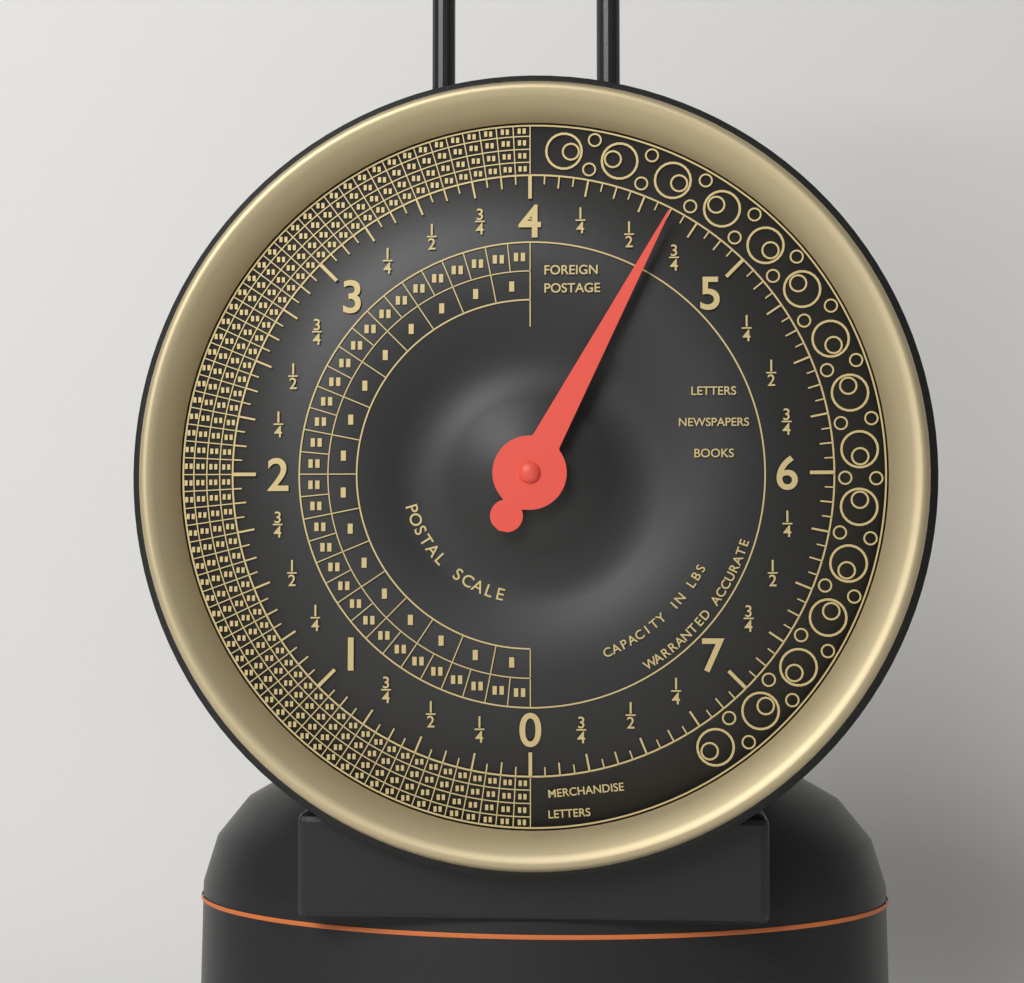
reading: 4.6250 lbs
